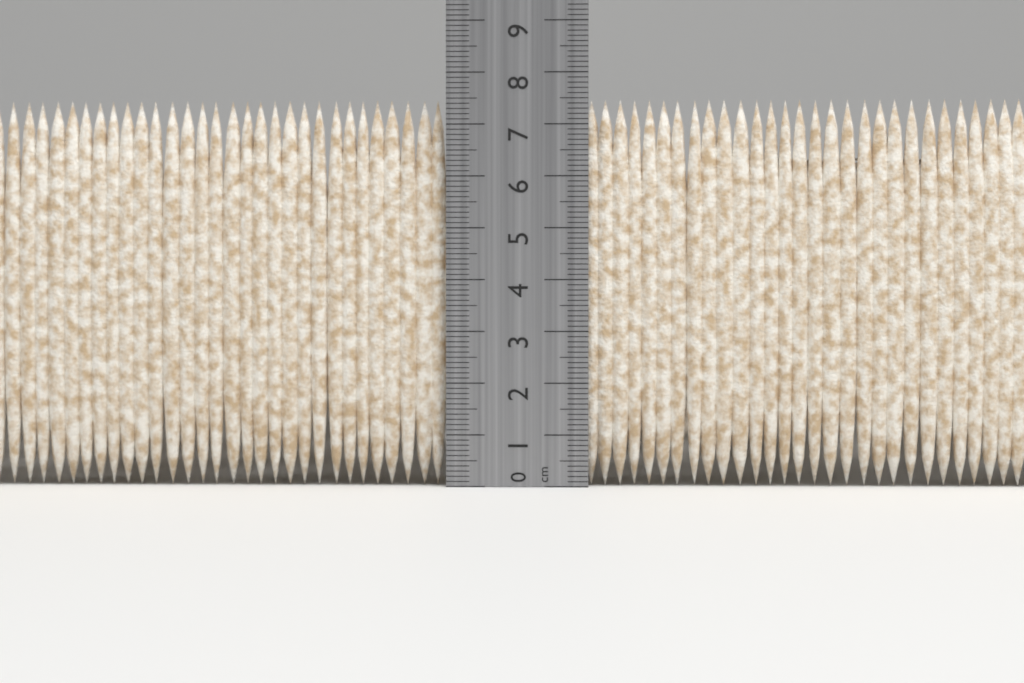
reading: 7.5 cm
